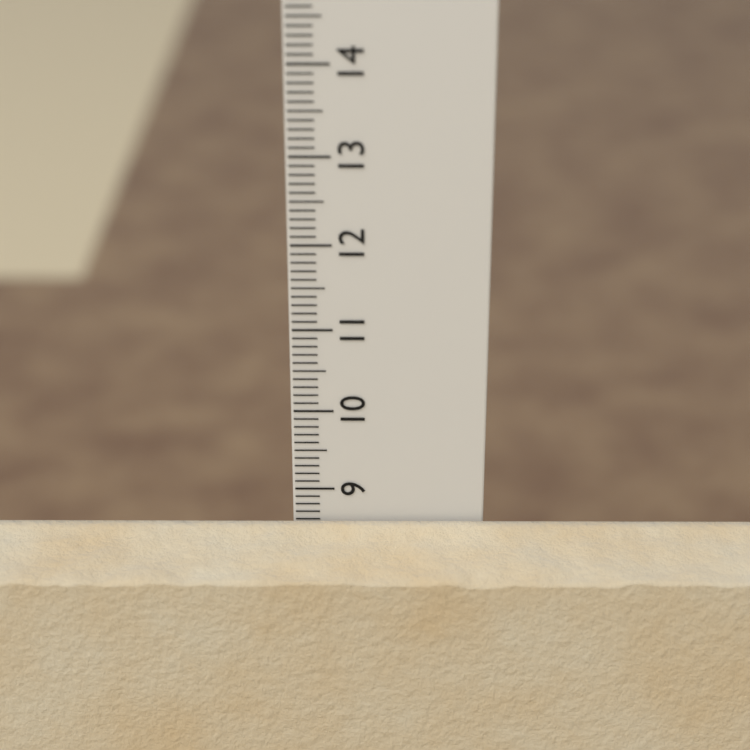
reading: 8.6 cm
